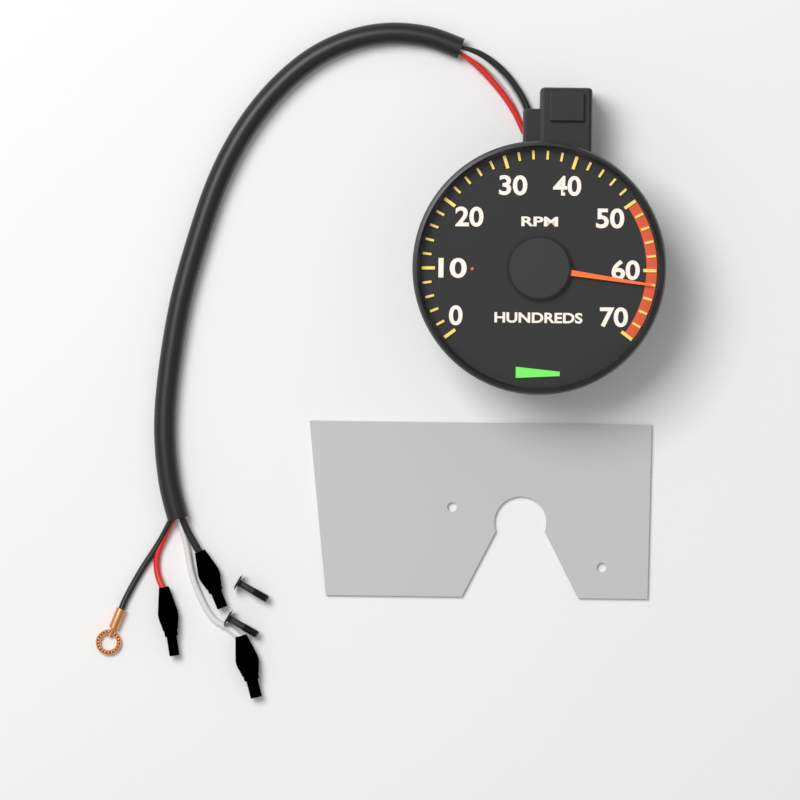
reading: 6200 RPM
